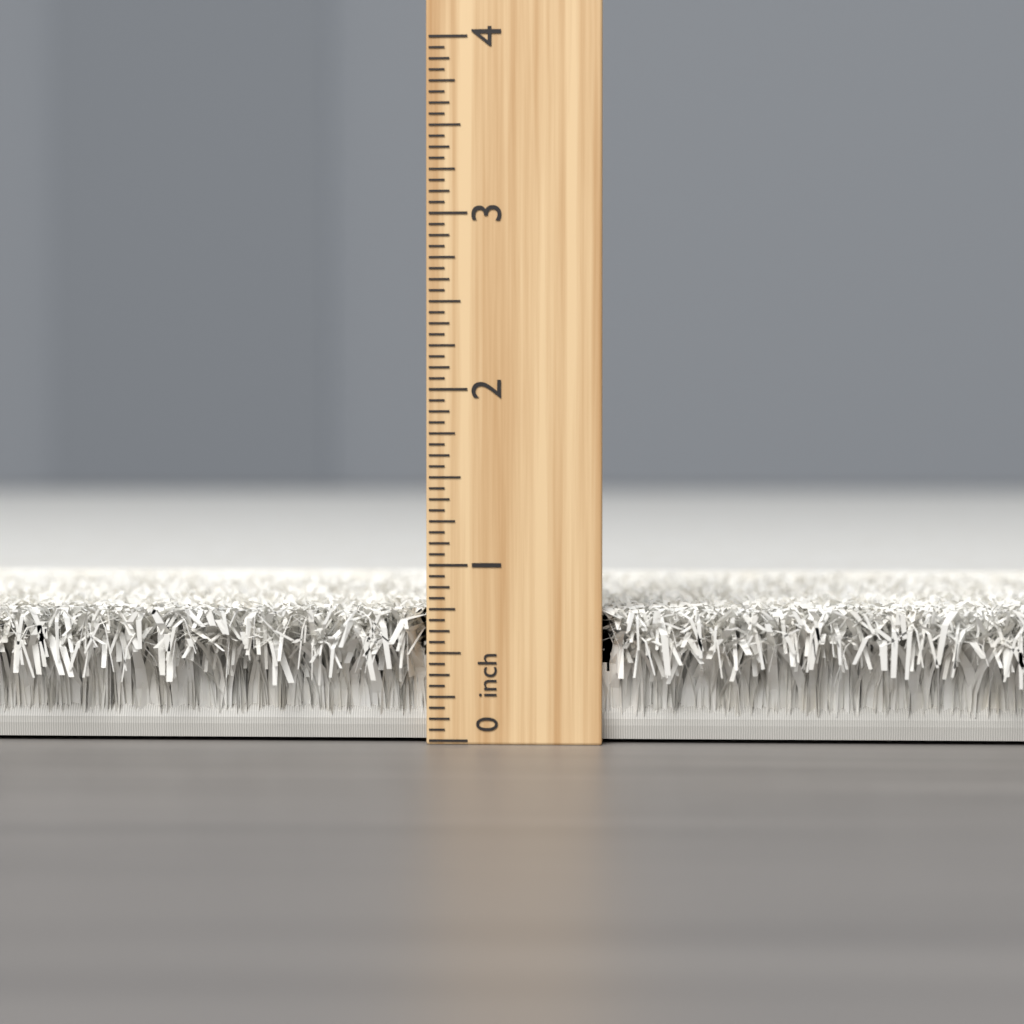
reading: 0.7500 inch
